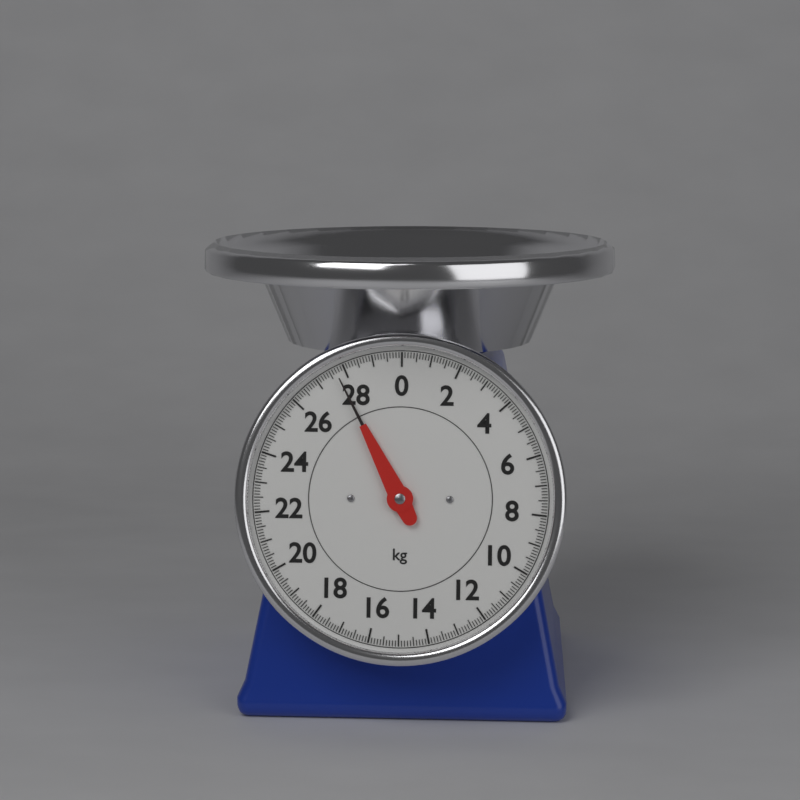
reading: 27.7 kg
